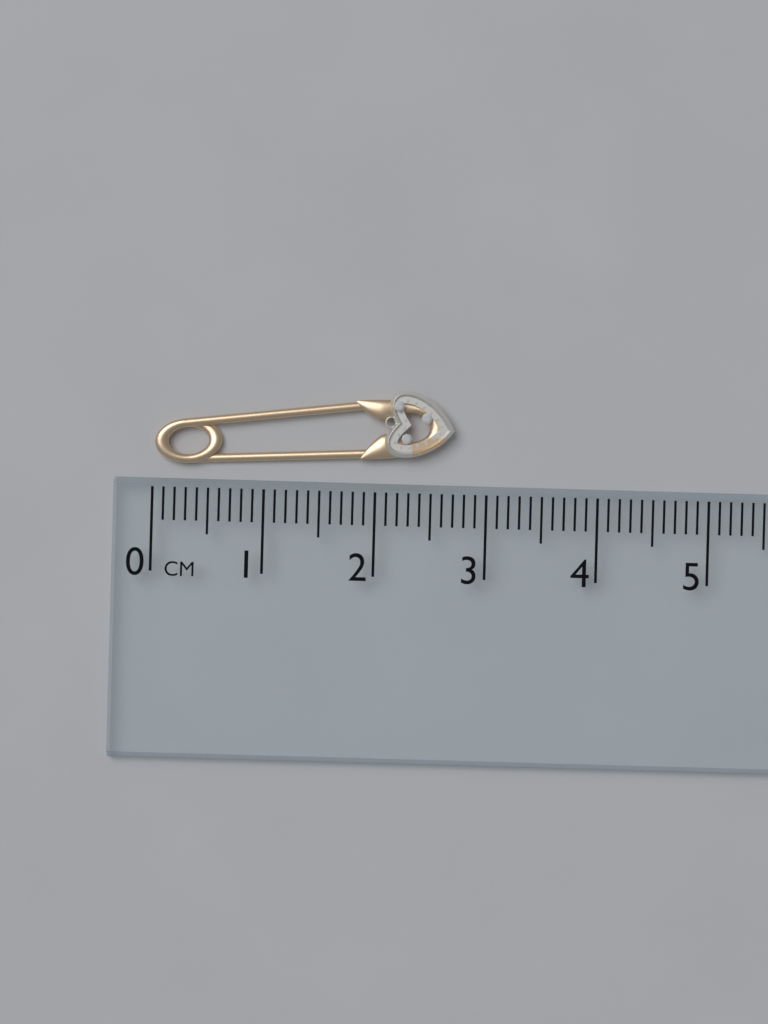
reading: 2.7 cm
